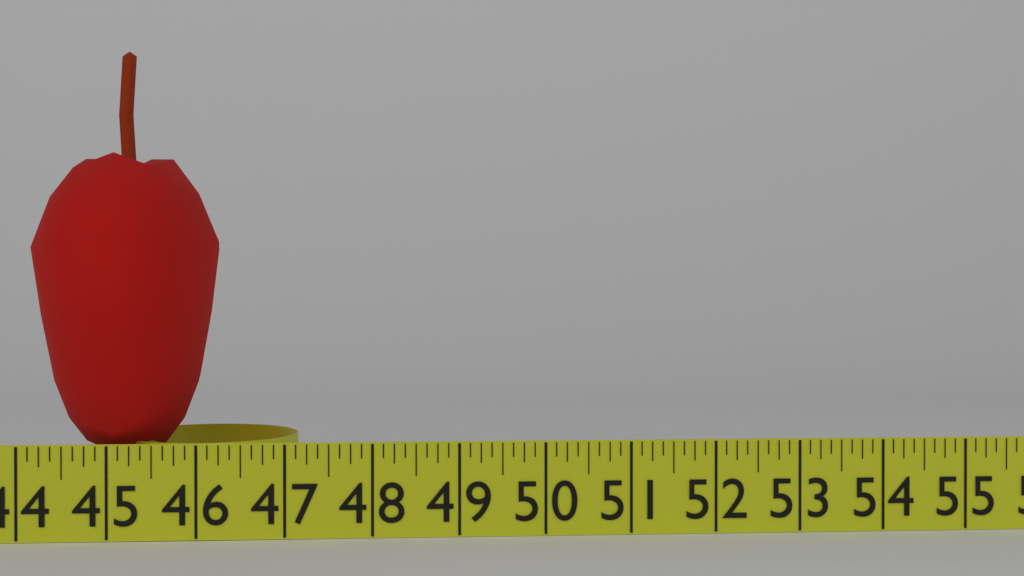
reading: 46.125 in
